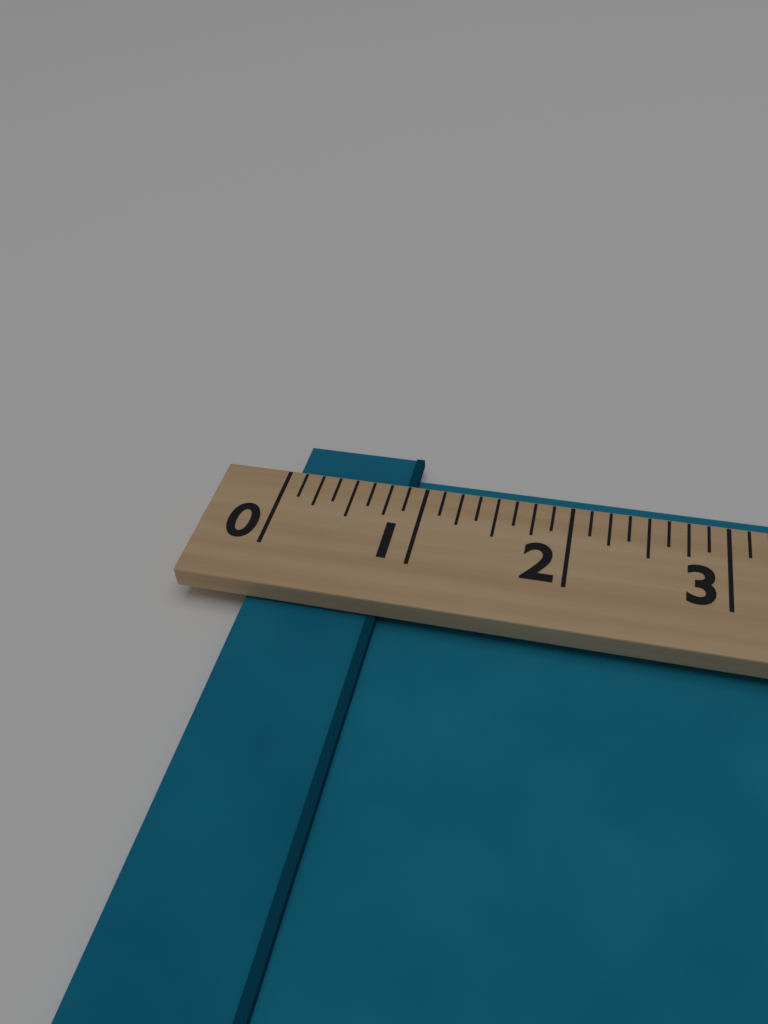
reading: 0.875 (no unit)
